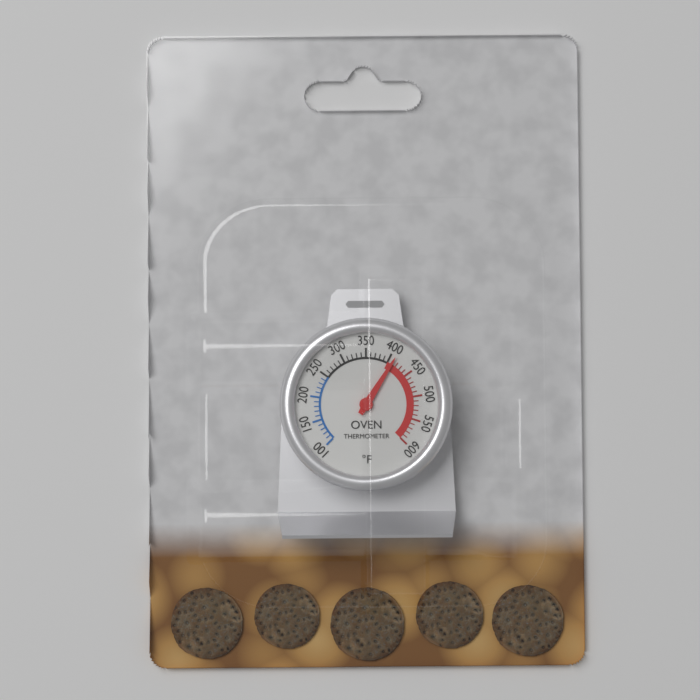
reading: 410 °F
